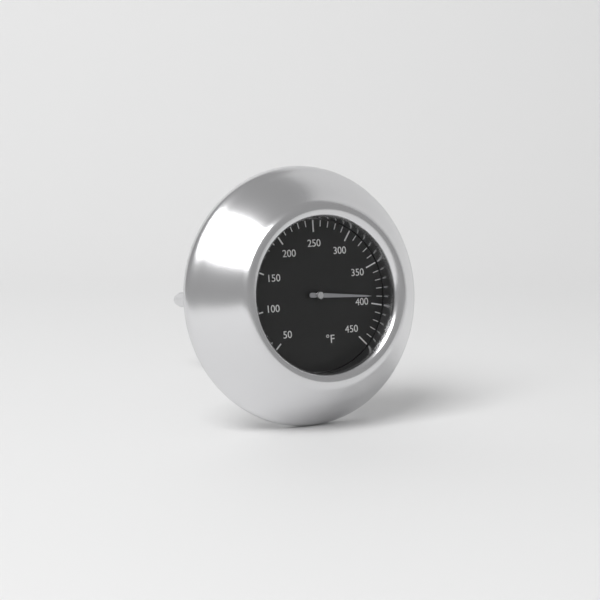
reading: 390 °F
